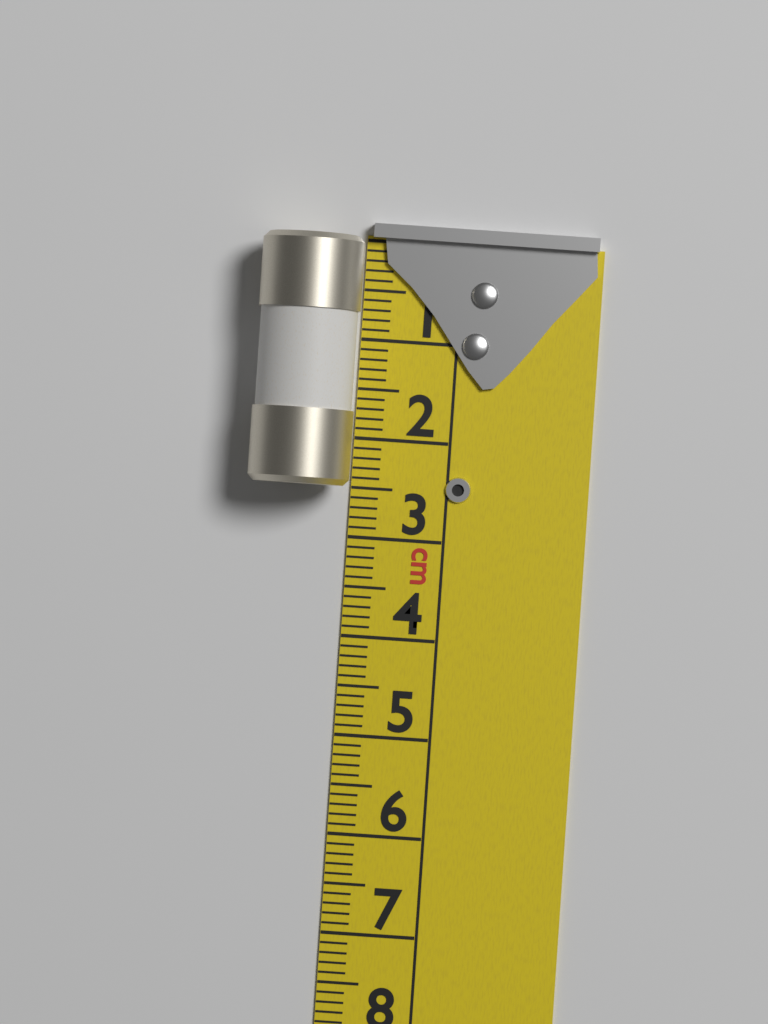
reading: 2.5 cm
